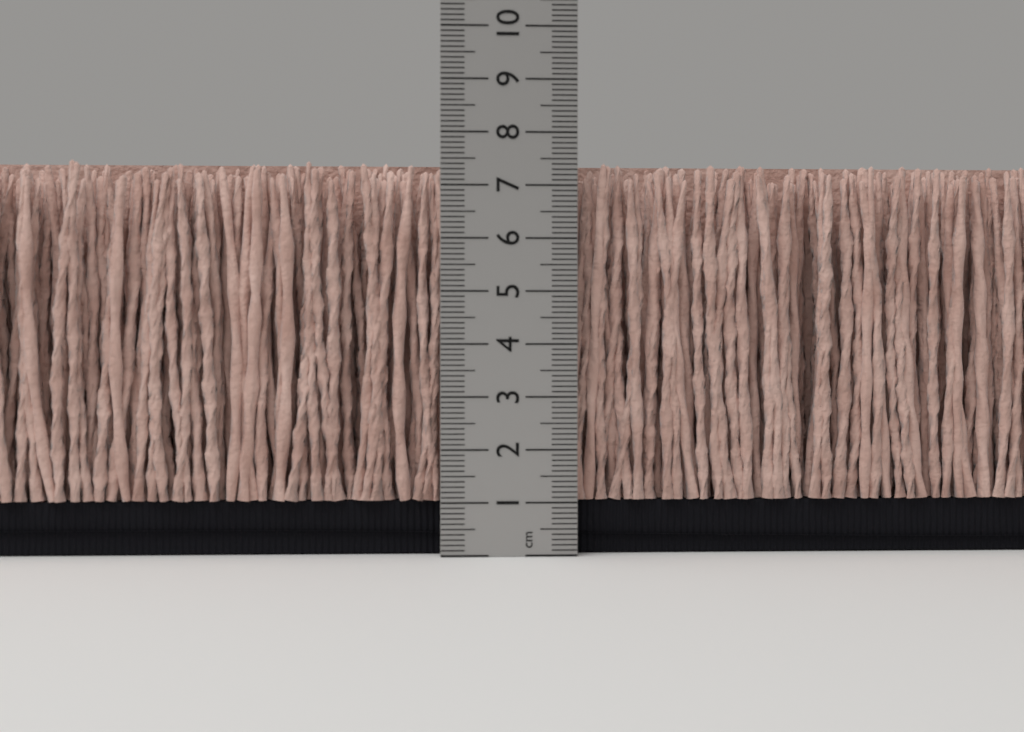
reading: 7.5 cm
